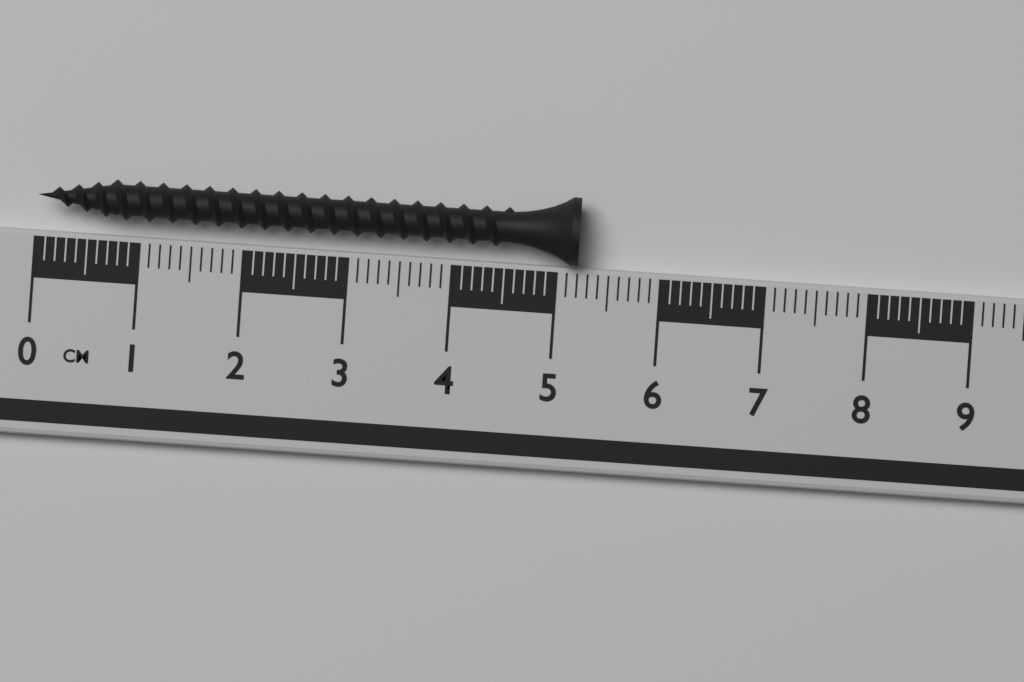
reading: 5.2 cm
